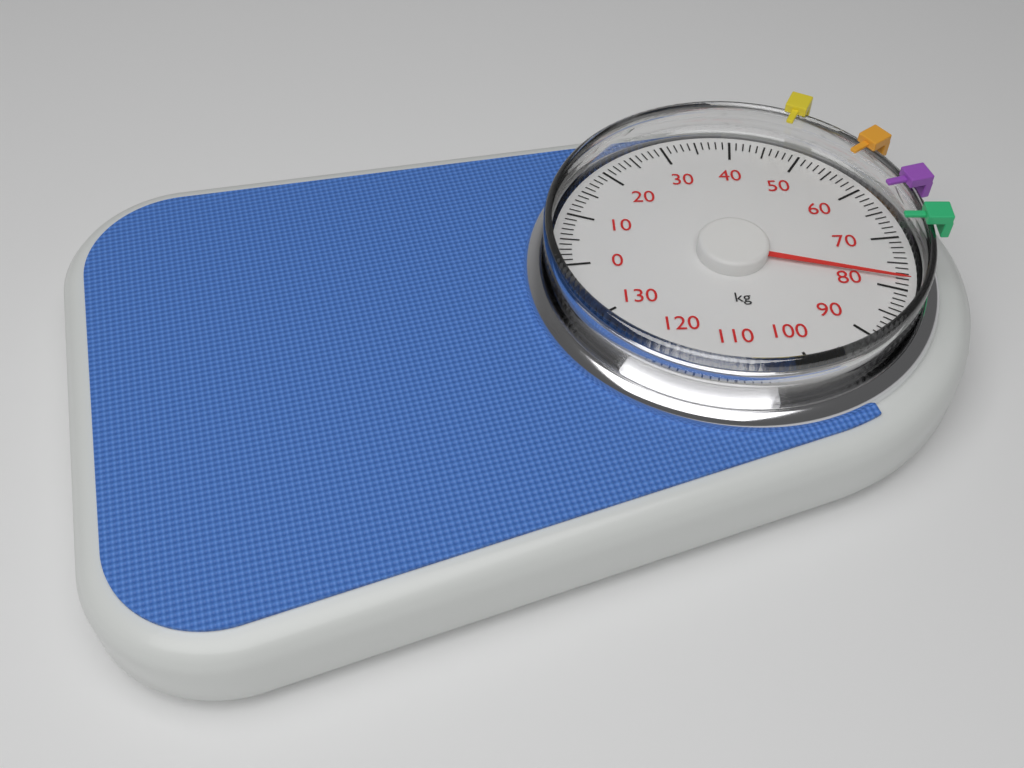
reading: 78 kg
